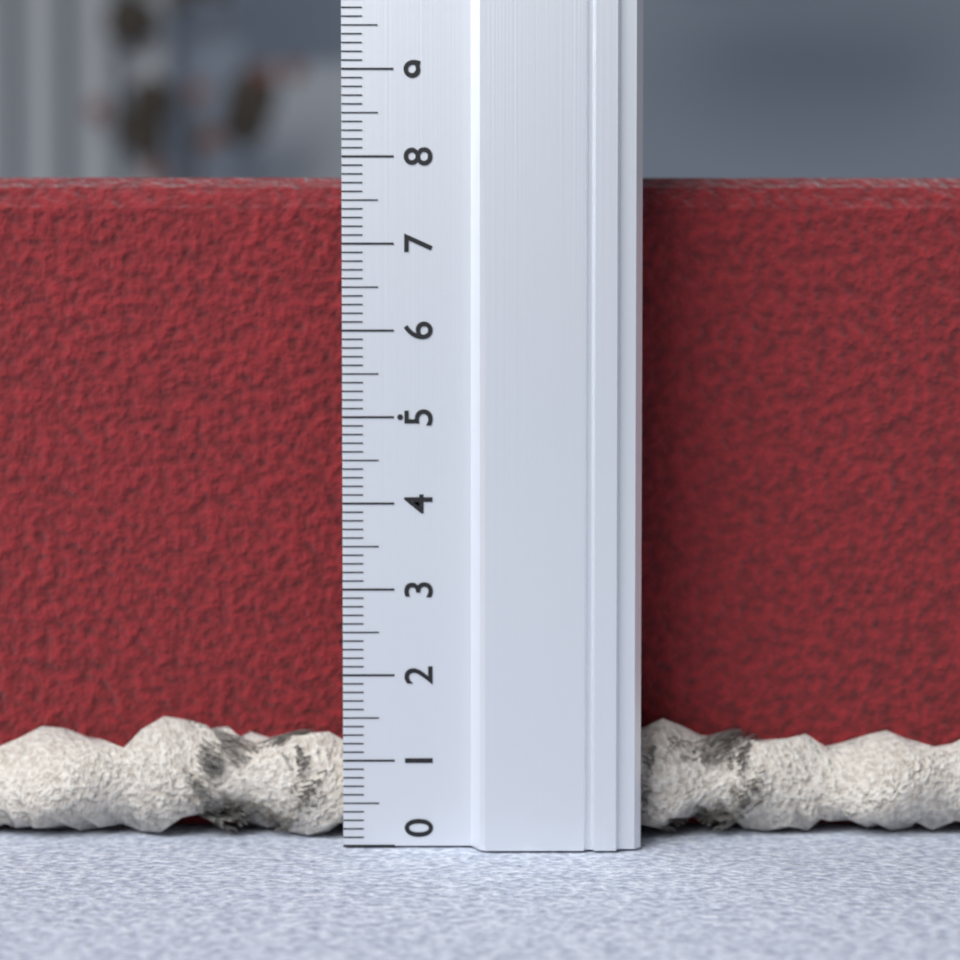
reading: 7.9 (no unit)
